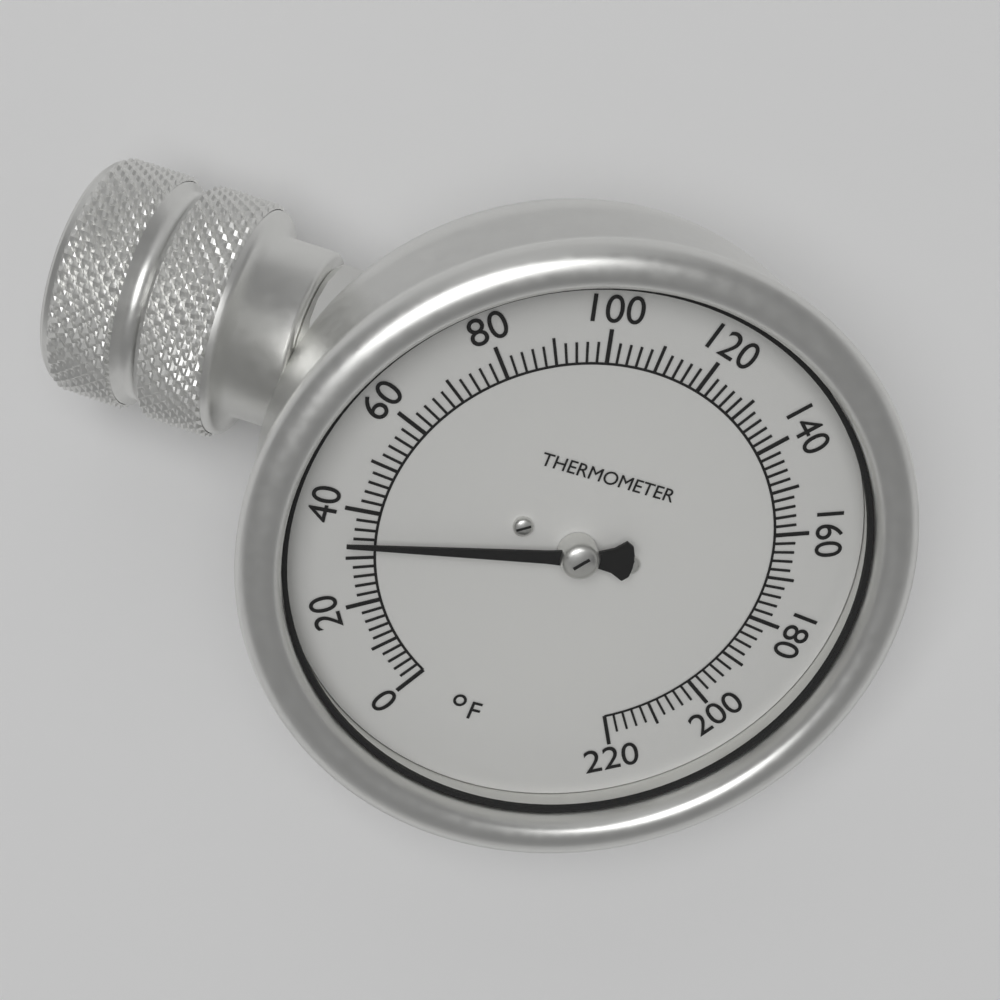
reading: 34 °F
